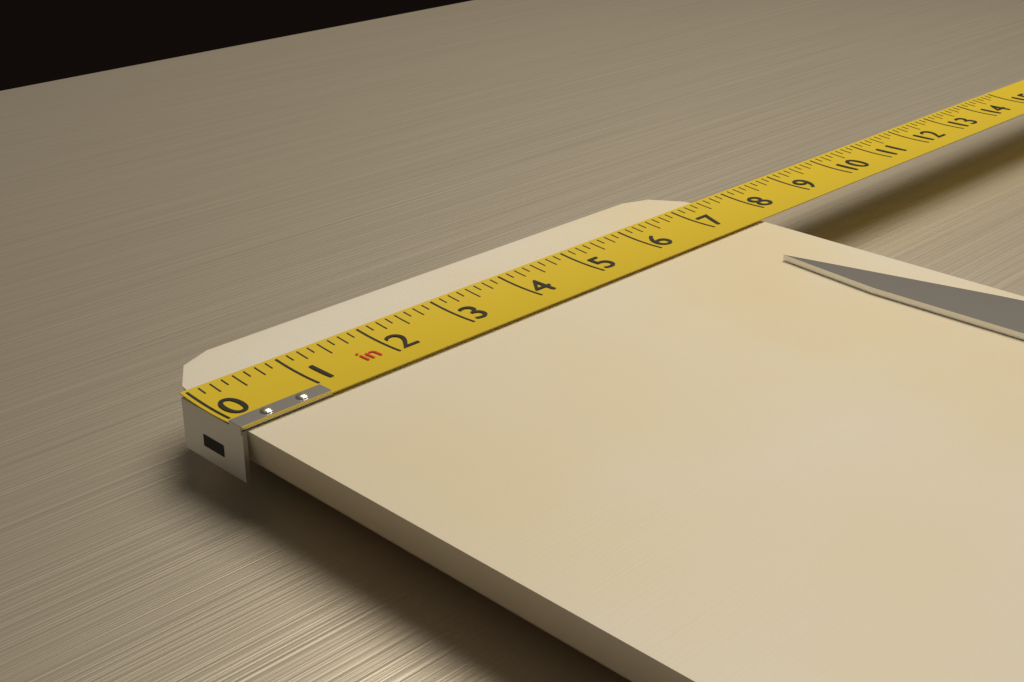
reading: 7.625 in
